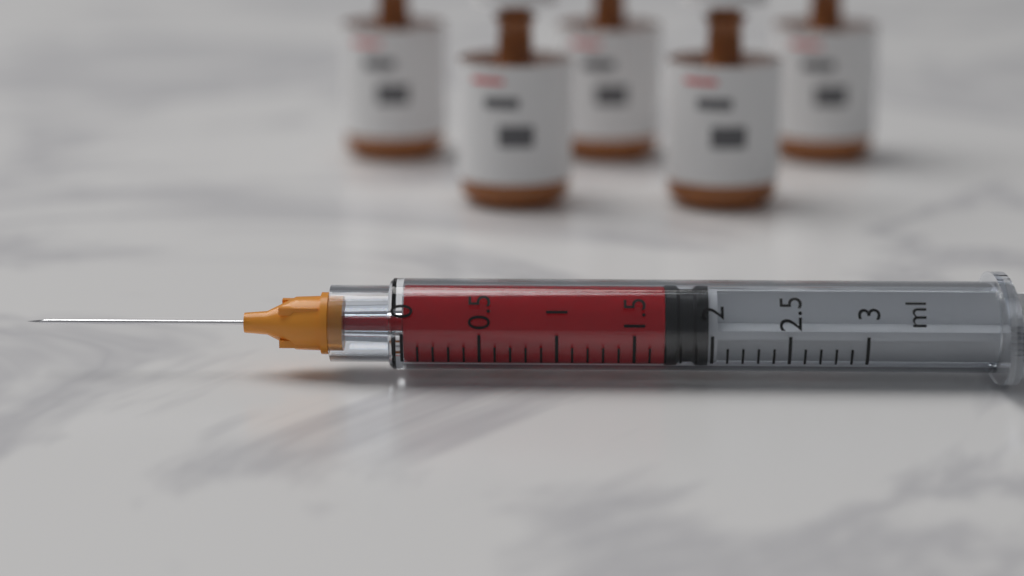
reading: 1.7 ml
